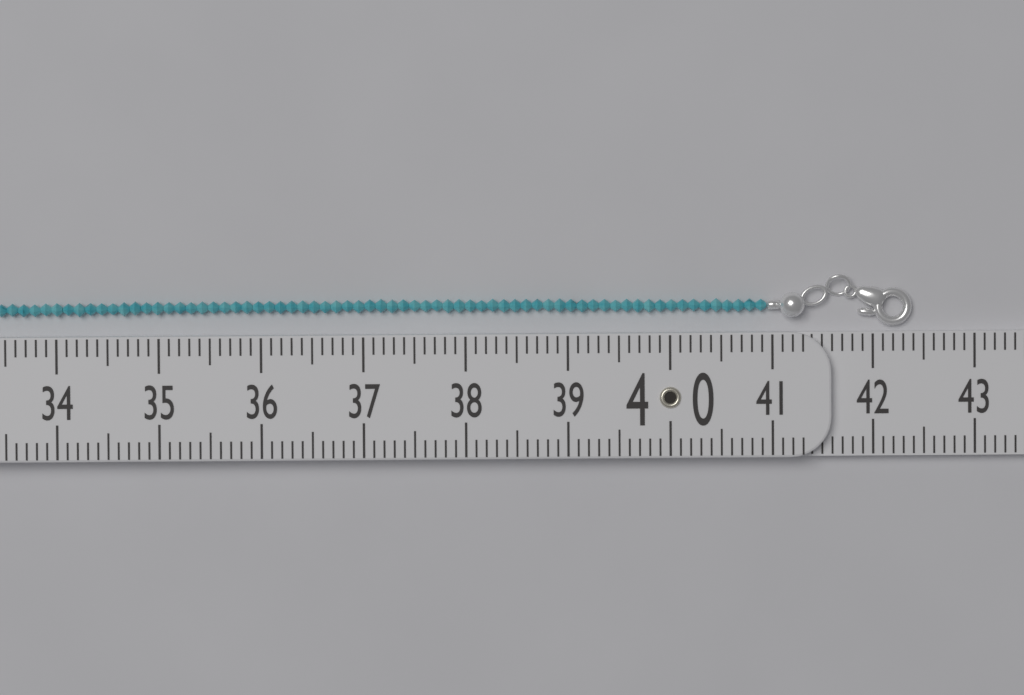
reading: 42.4 (no unit)
